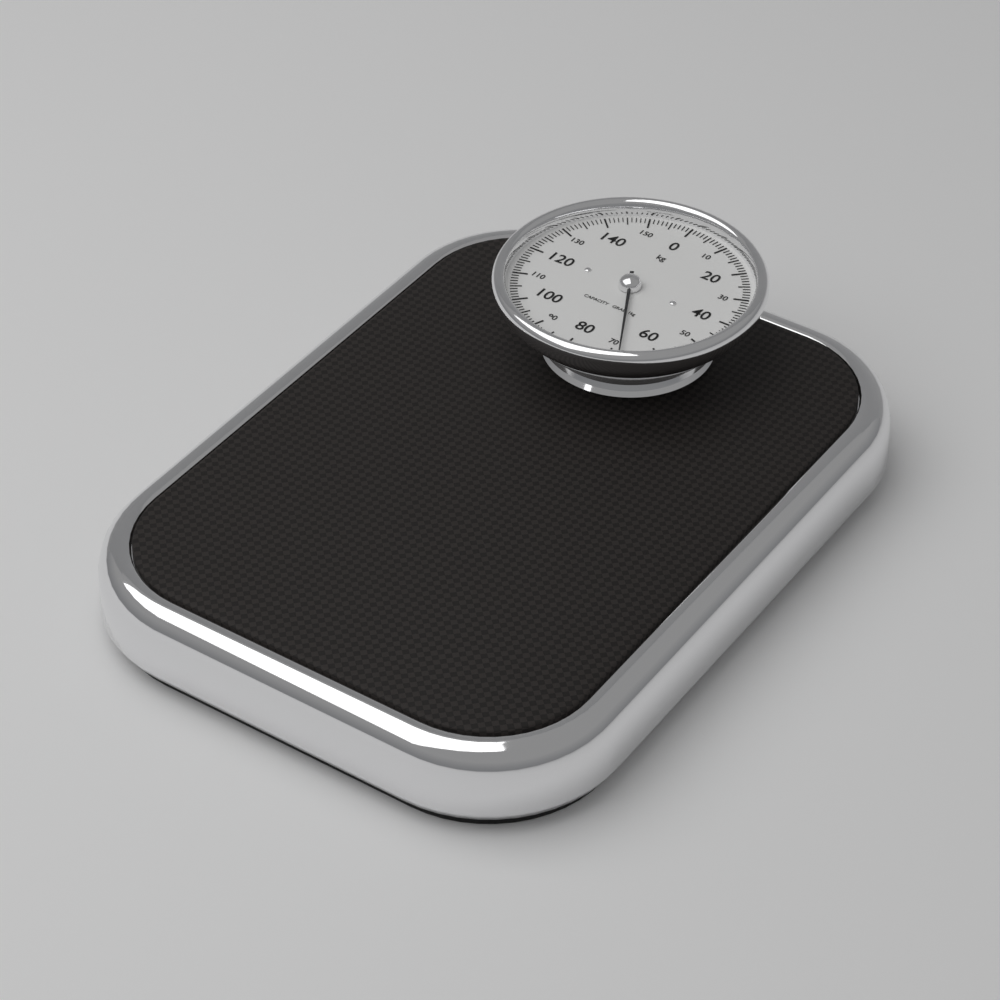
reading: 68 kg
